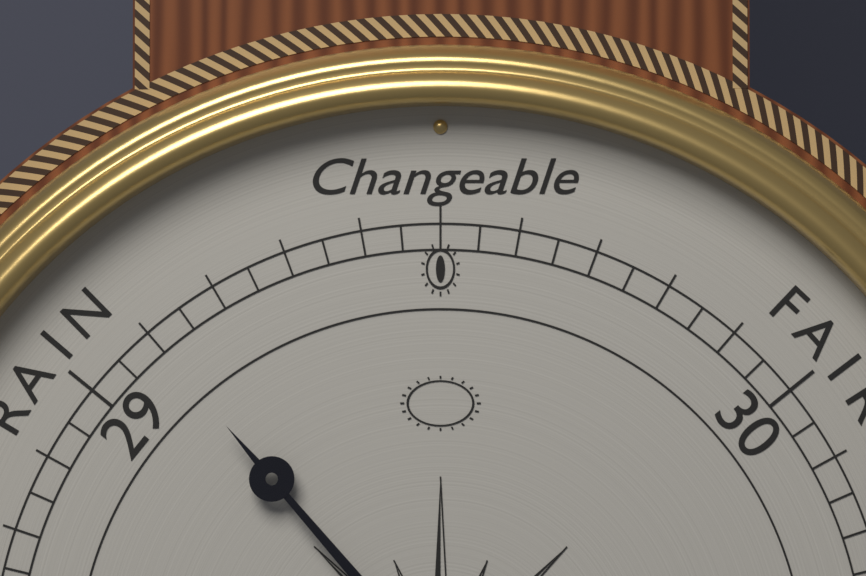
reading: 29.10 (no unit)
